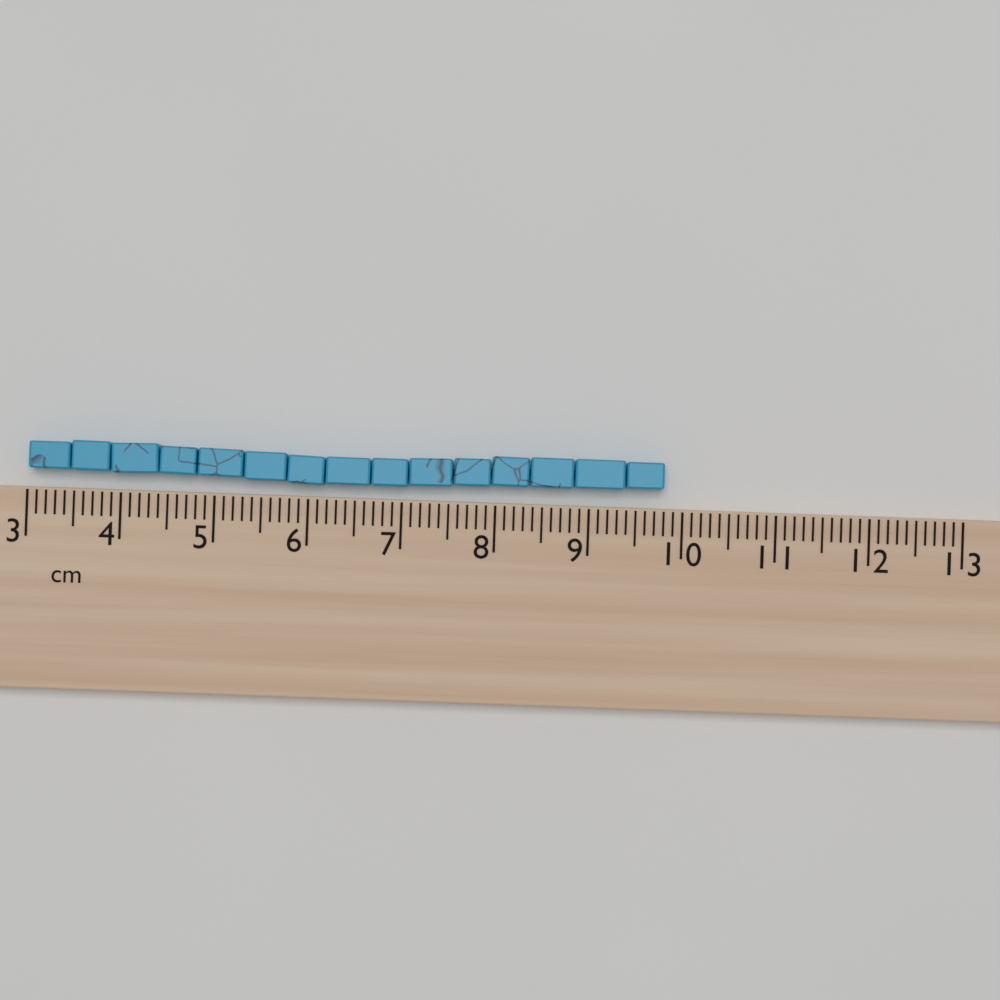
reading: 9.8 cm
